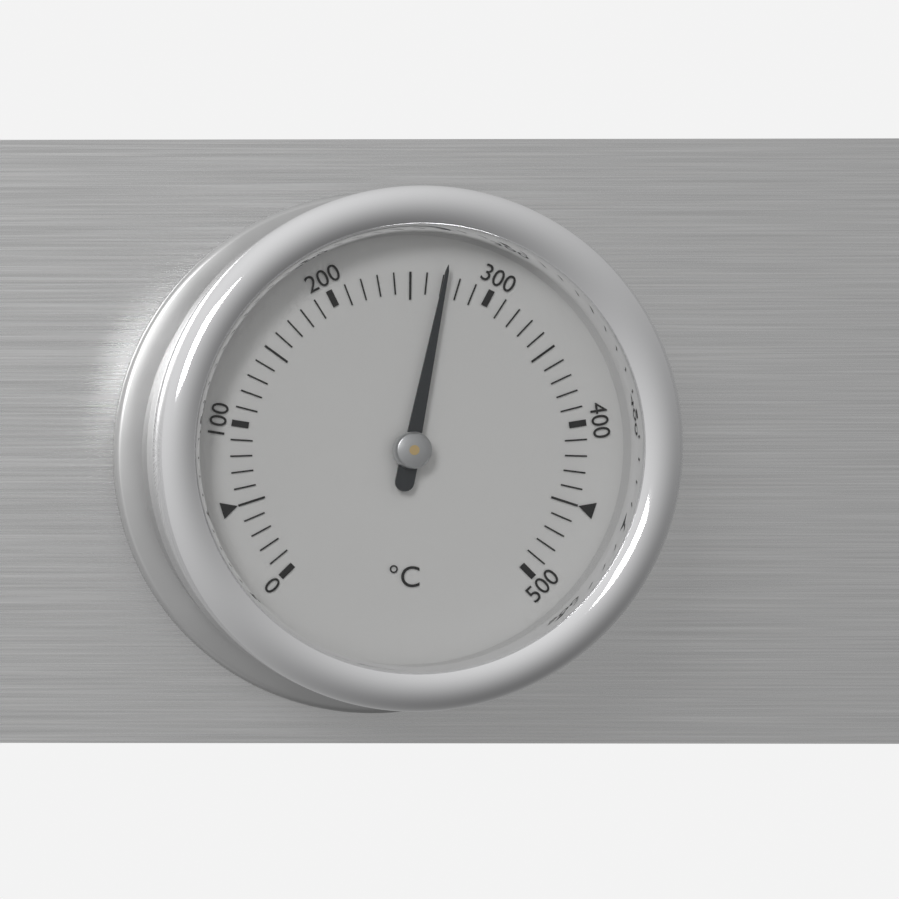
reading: 270 °C
